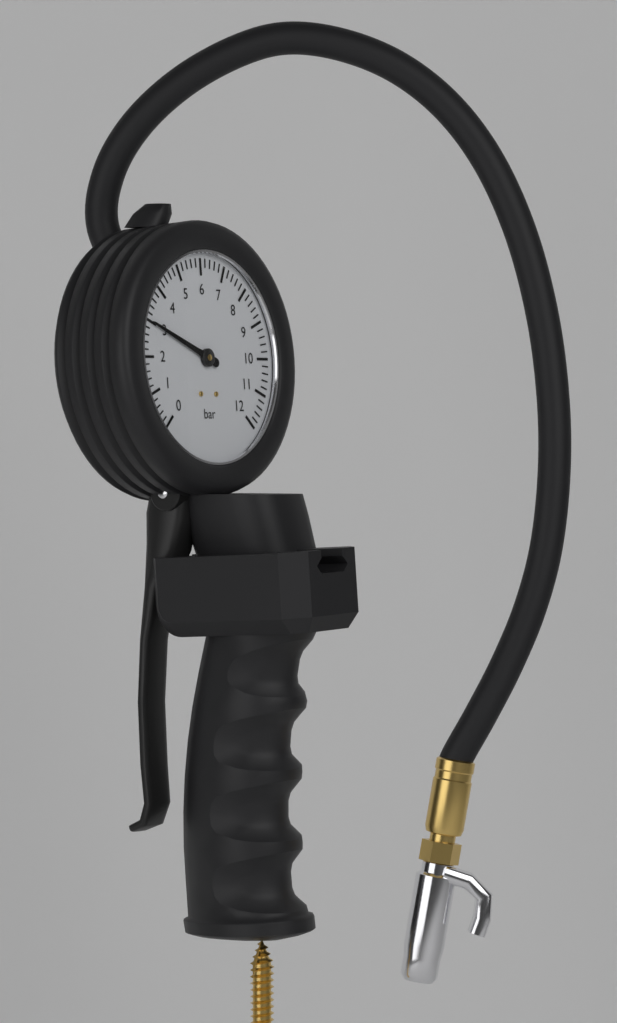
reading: 3.0 bar
